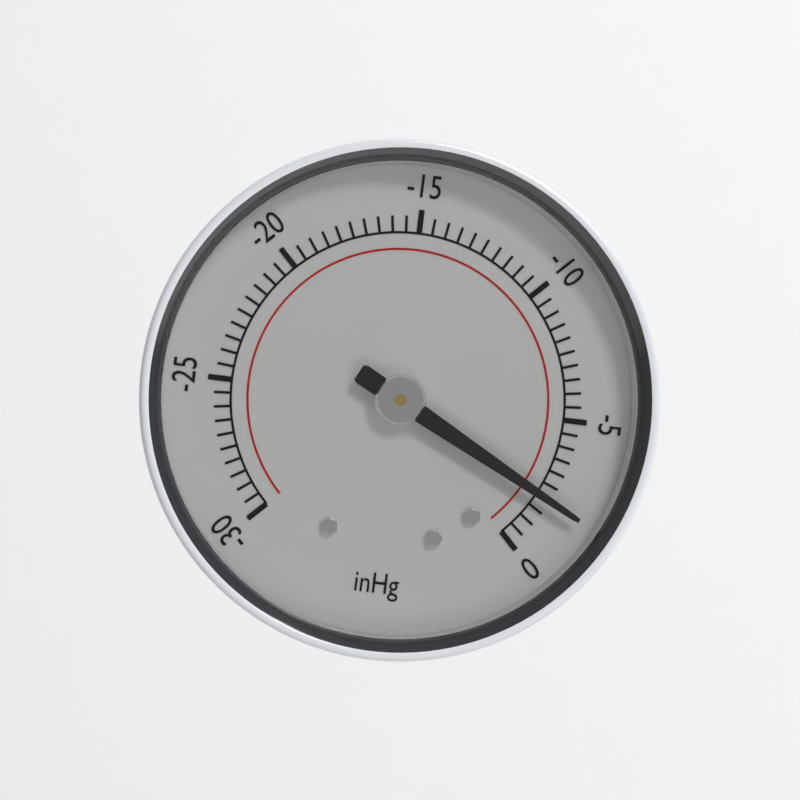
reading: -2.0 inHg
